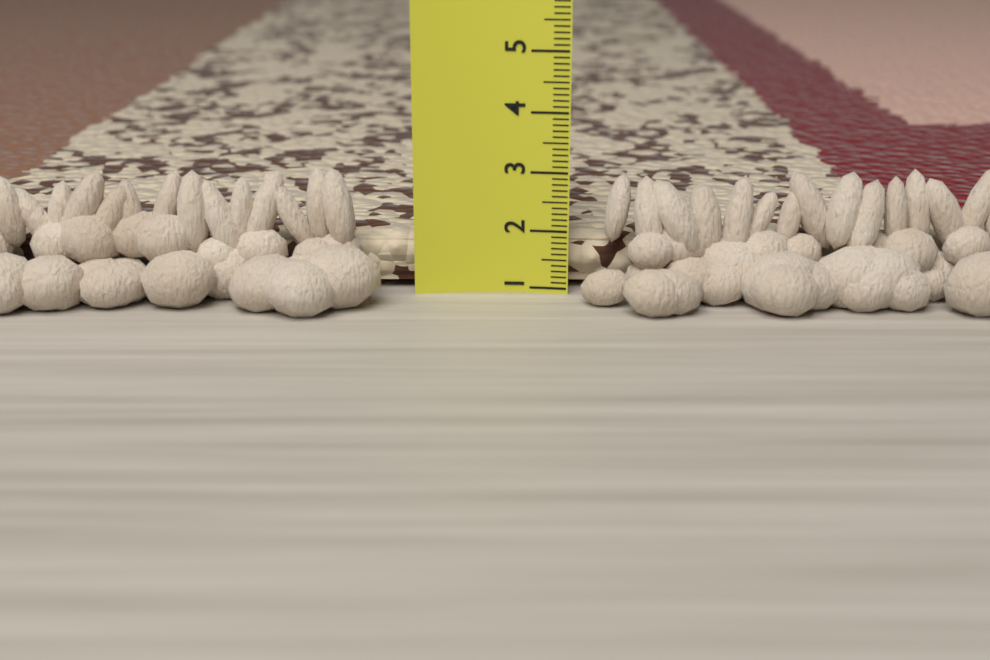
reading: 1.9 (no unit)
